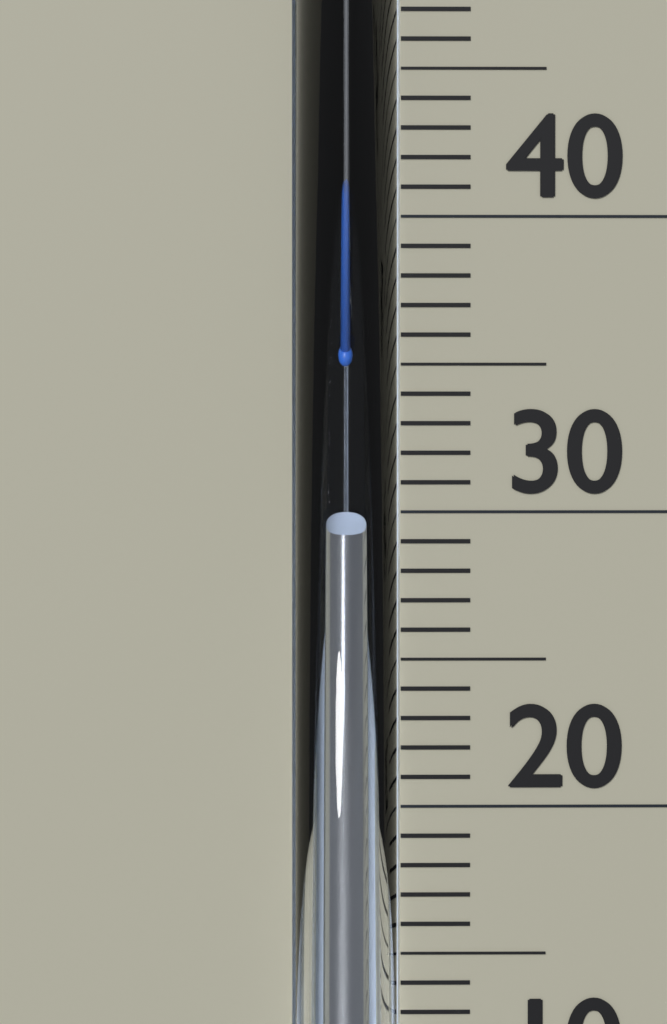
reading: 29 °C
